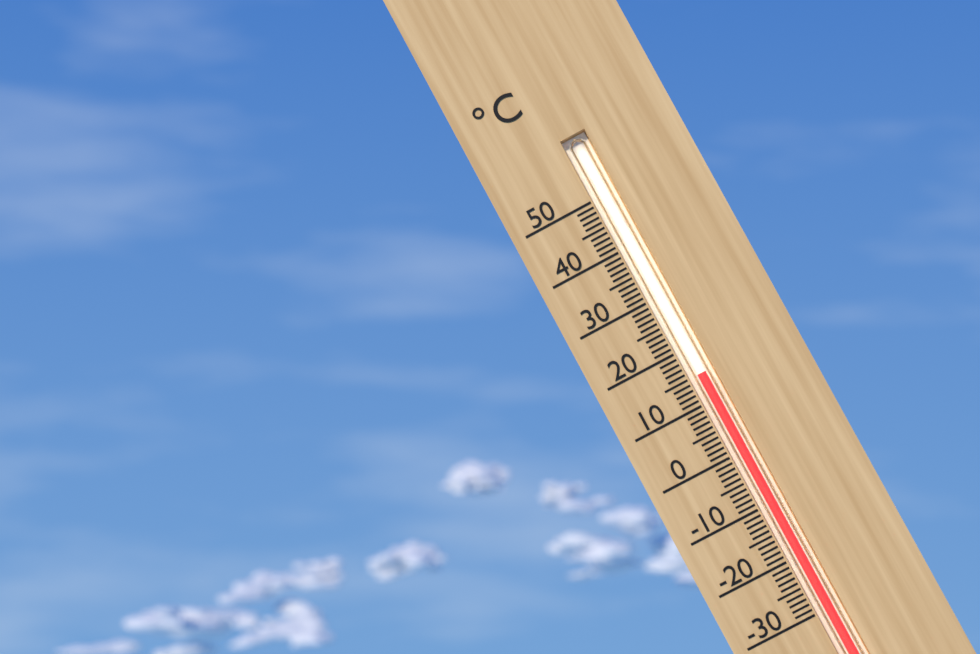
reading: 15 °C
